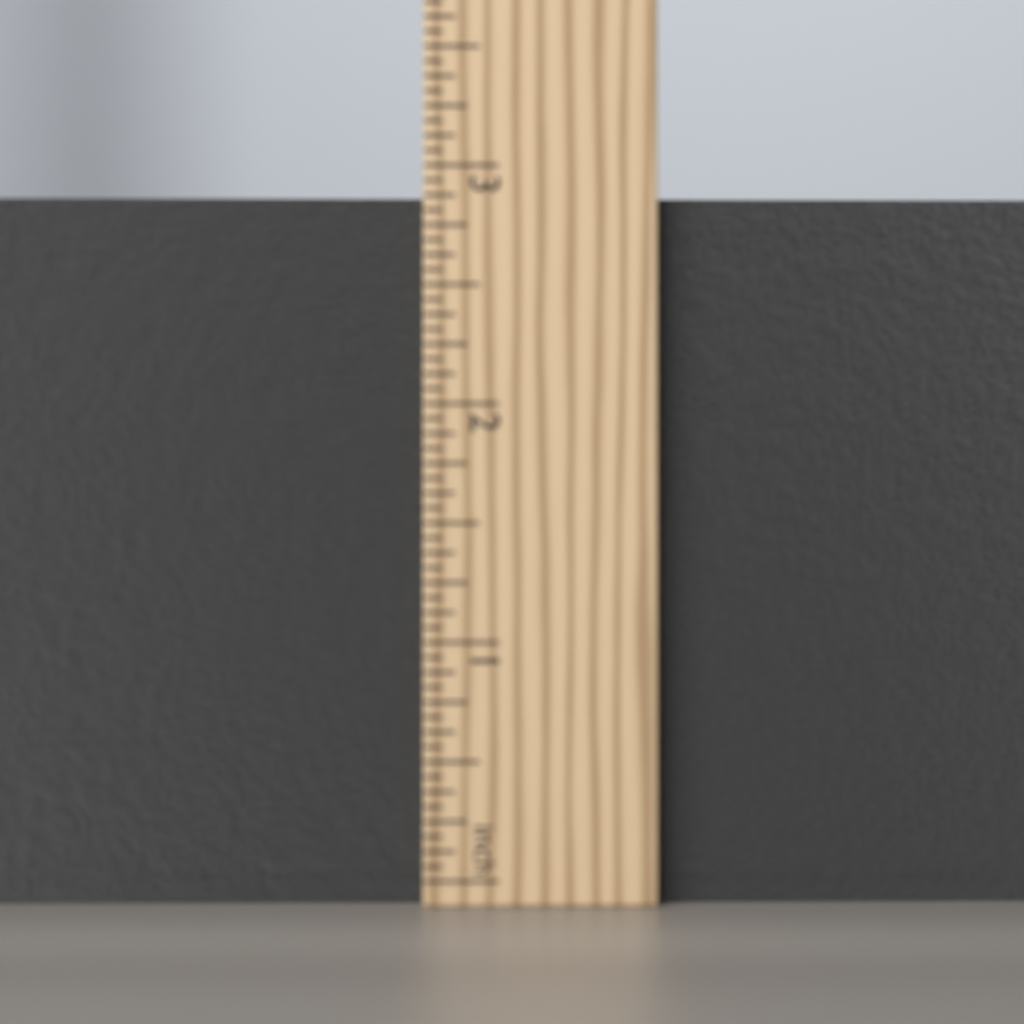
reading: 2.8750 in
